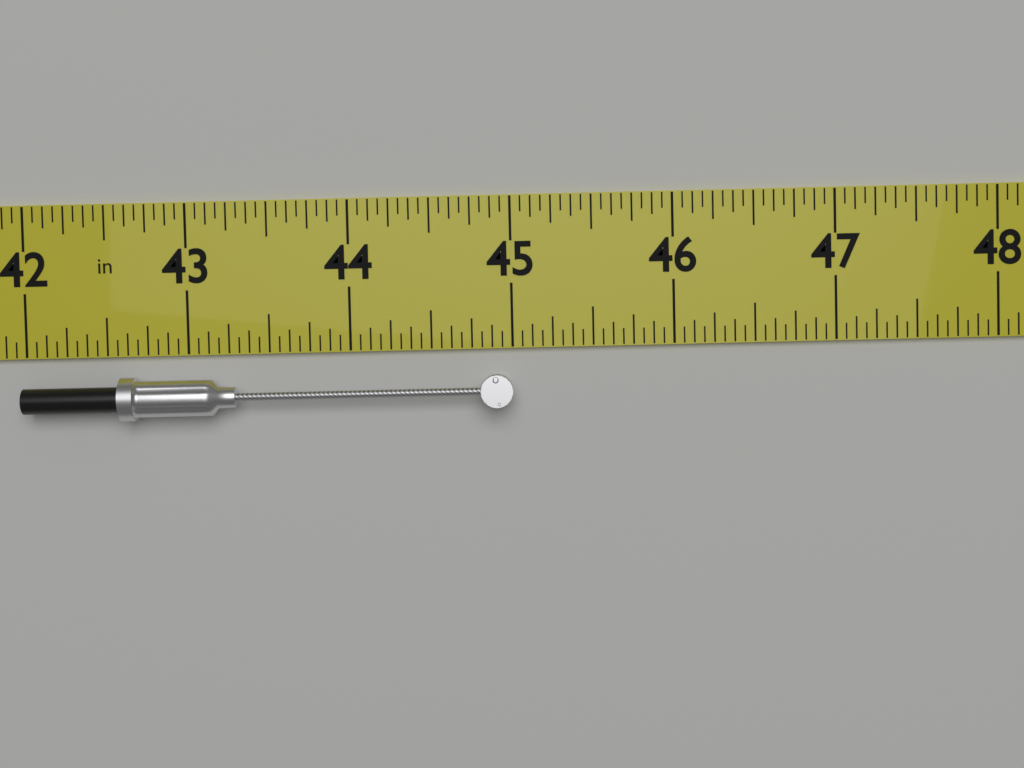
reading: 45.0000 in
